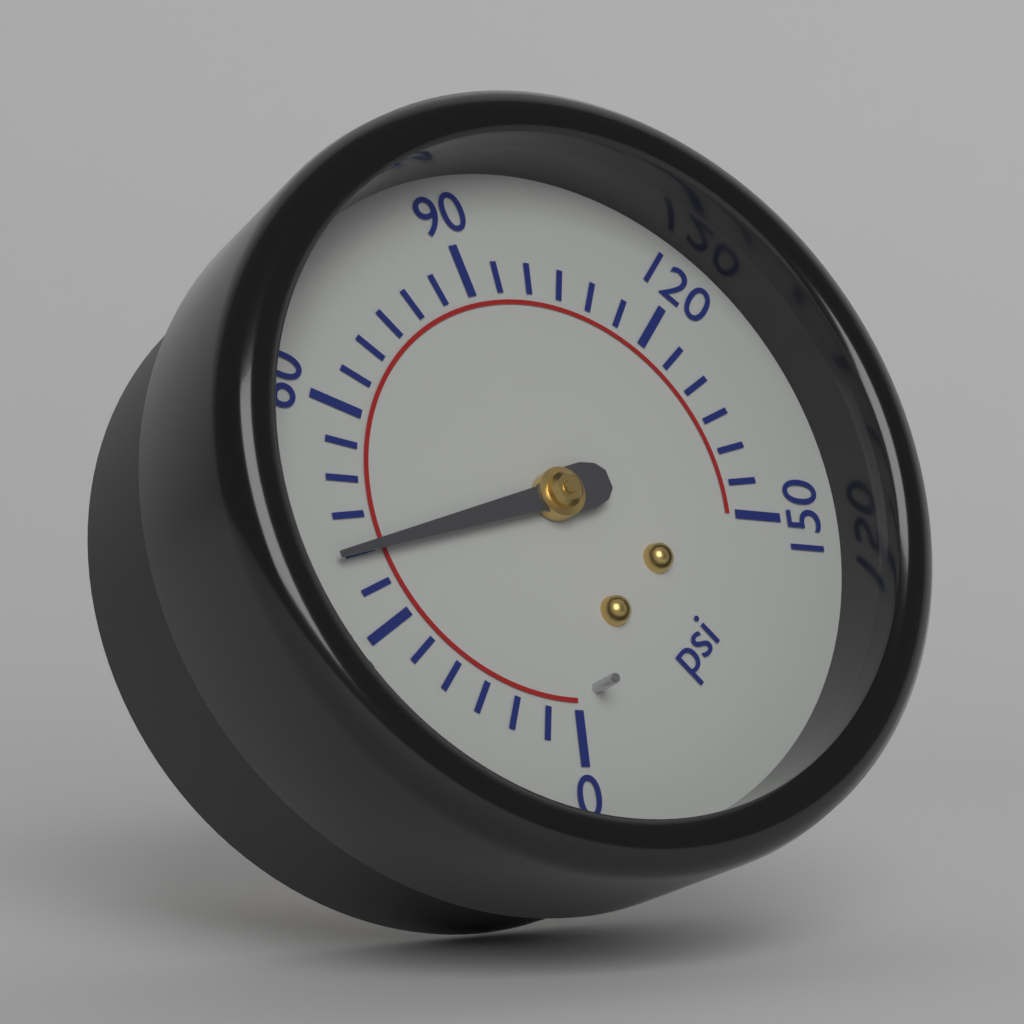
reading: 40 psi
